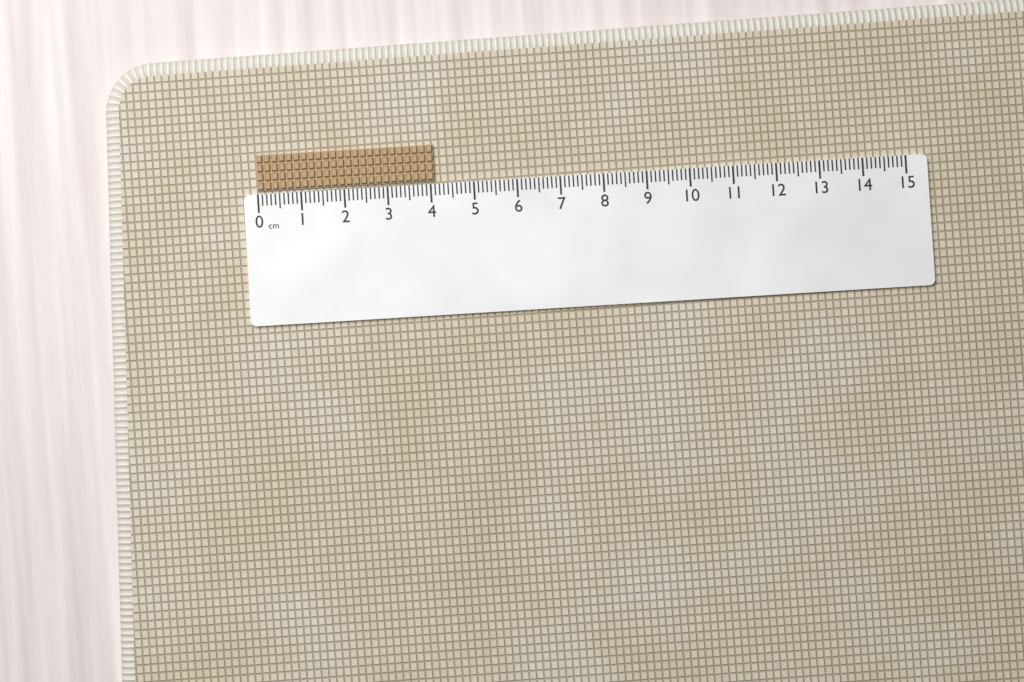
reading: 4.1 cm
